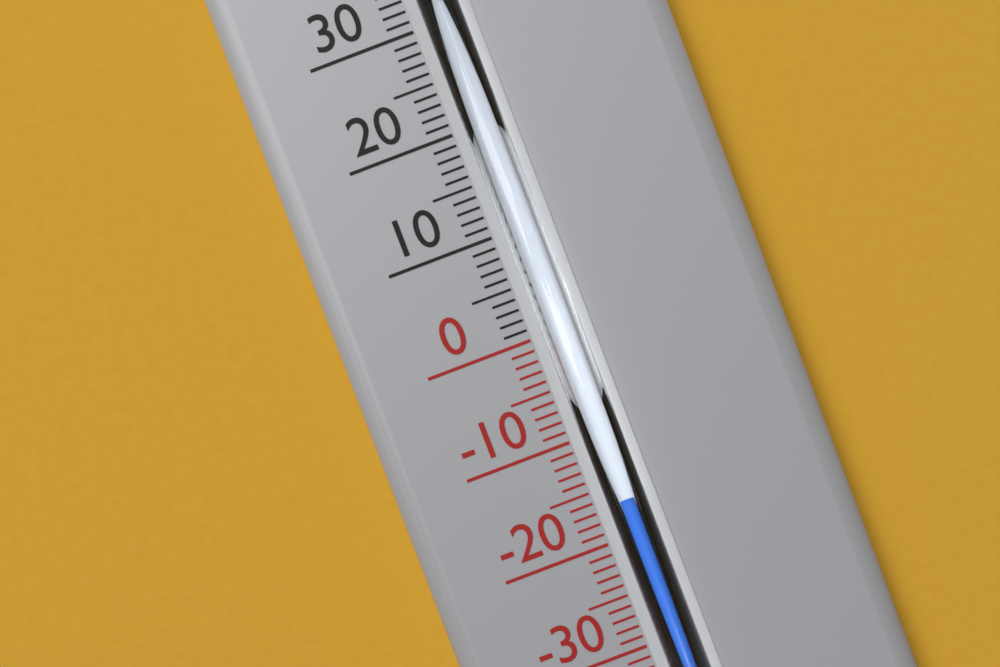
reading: -16 °C
